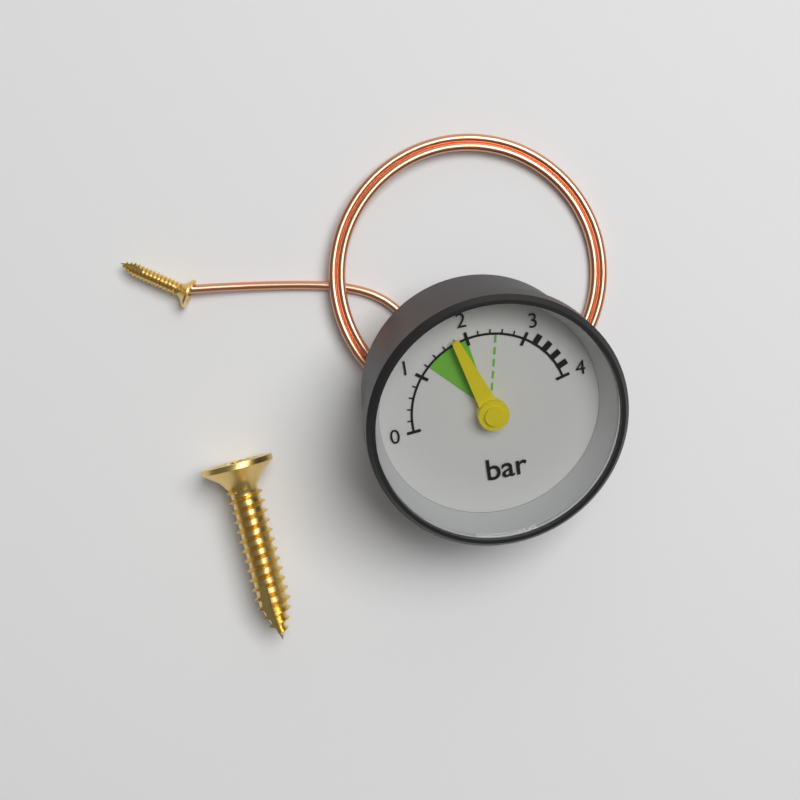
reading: 1.8 bar
